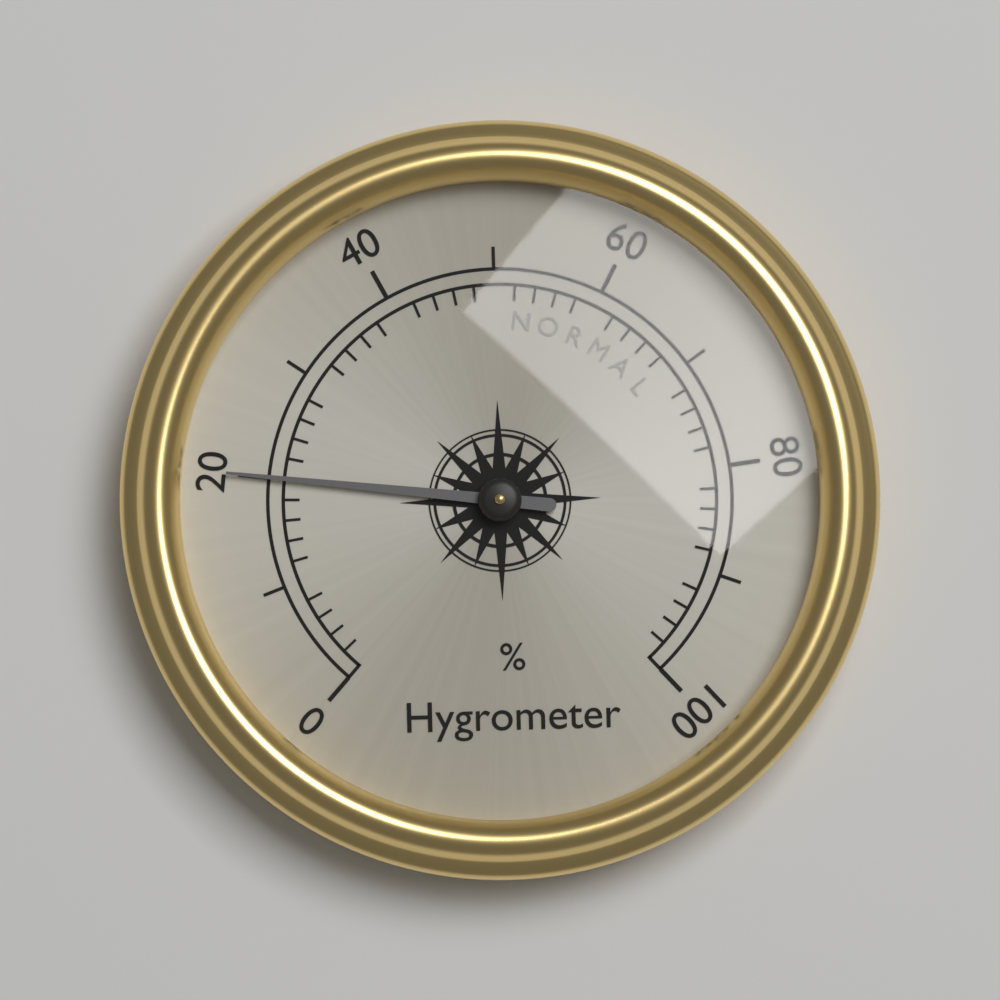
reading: 20 %
